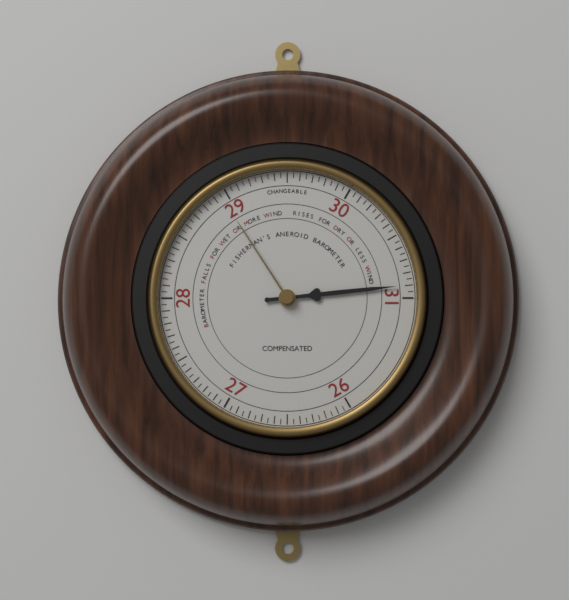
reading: 30.90 (no unit)
